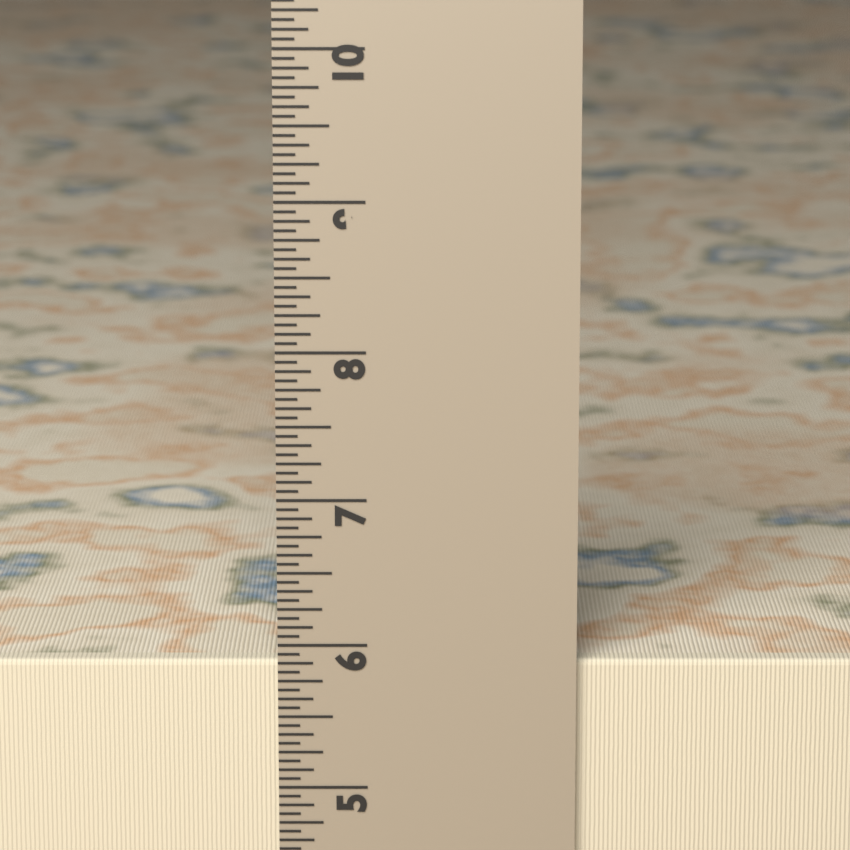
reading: 5.8750 in
